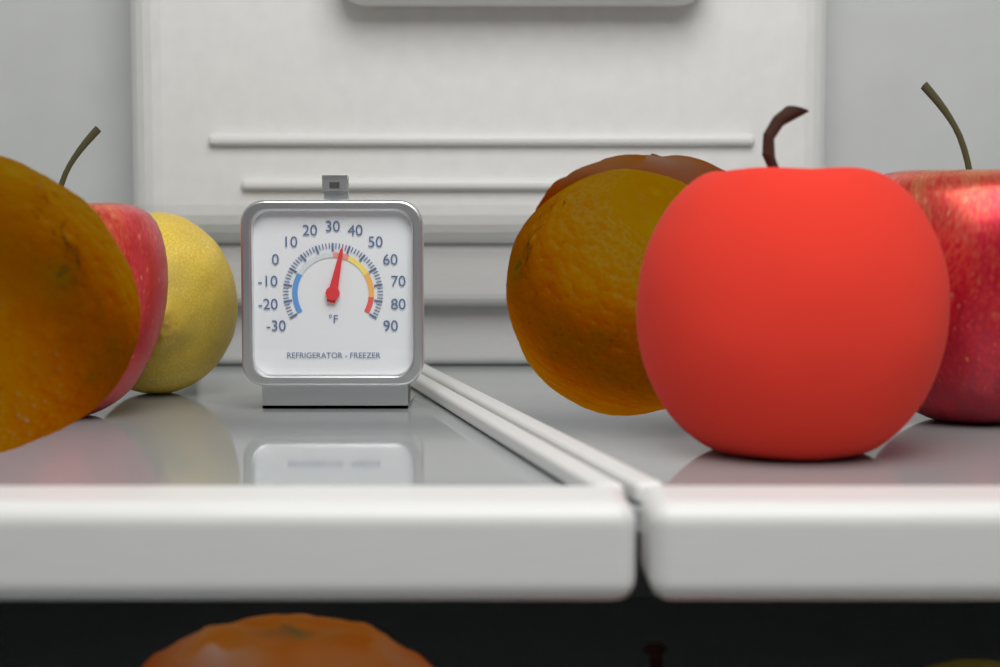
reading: 36 °F
